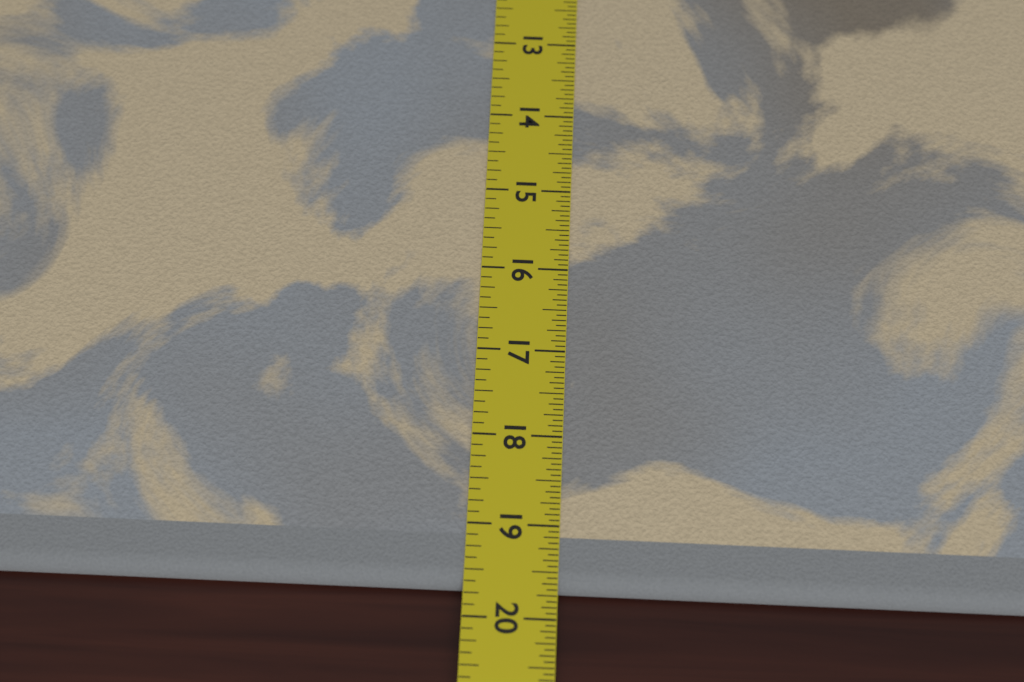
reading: 19.6875 in
